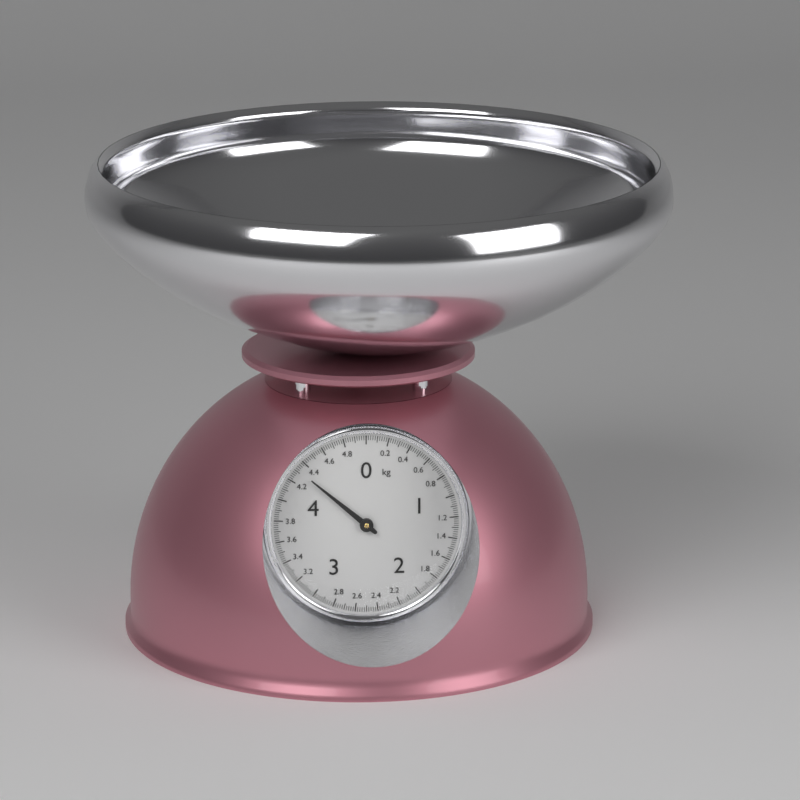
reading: 4.32 kg
